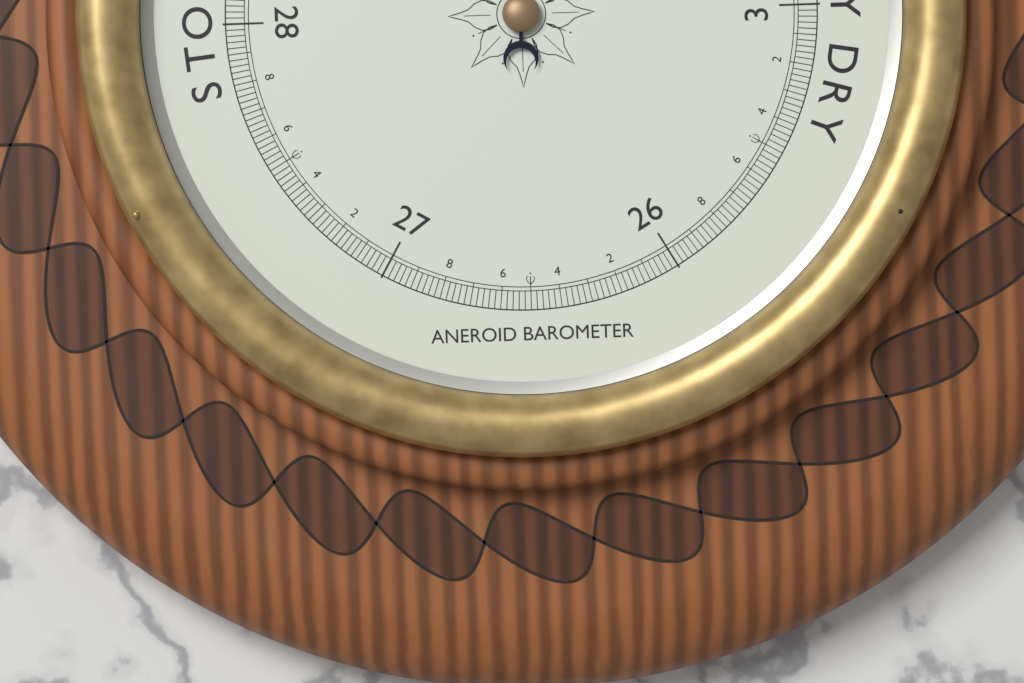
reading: 29.54 inHg
